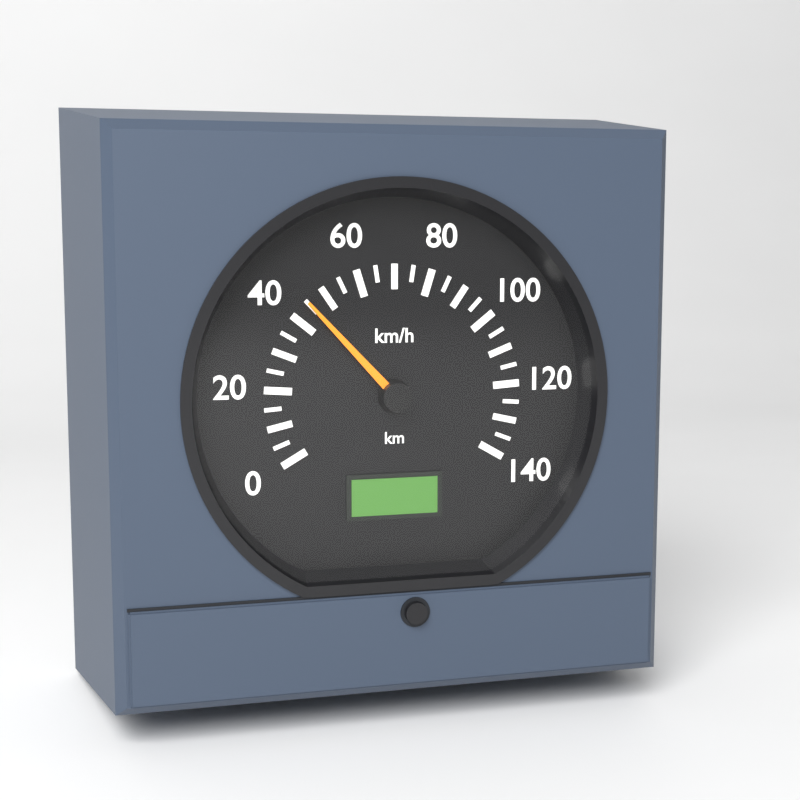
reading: 45 km/h
